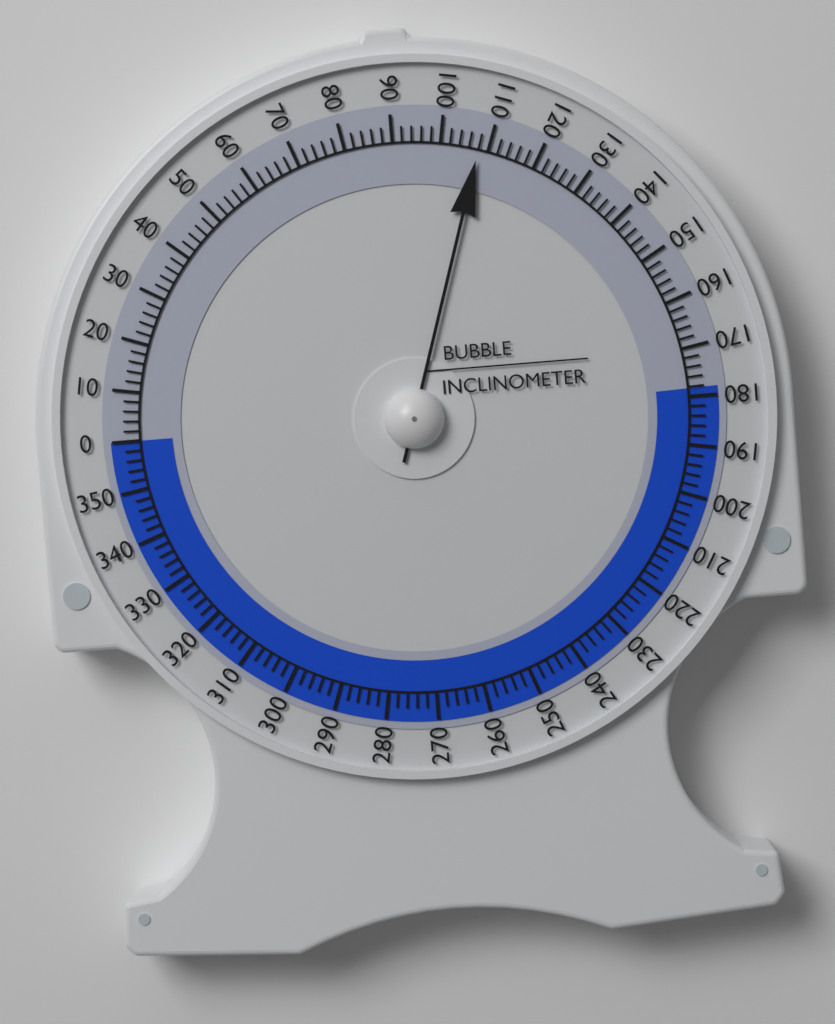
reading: 108 (no unit)
